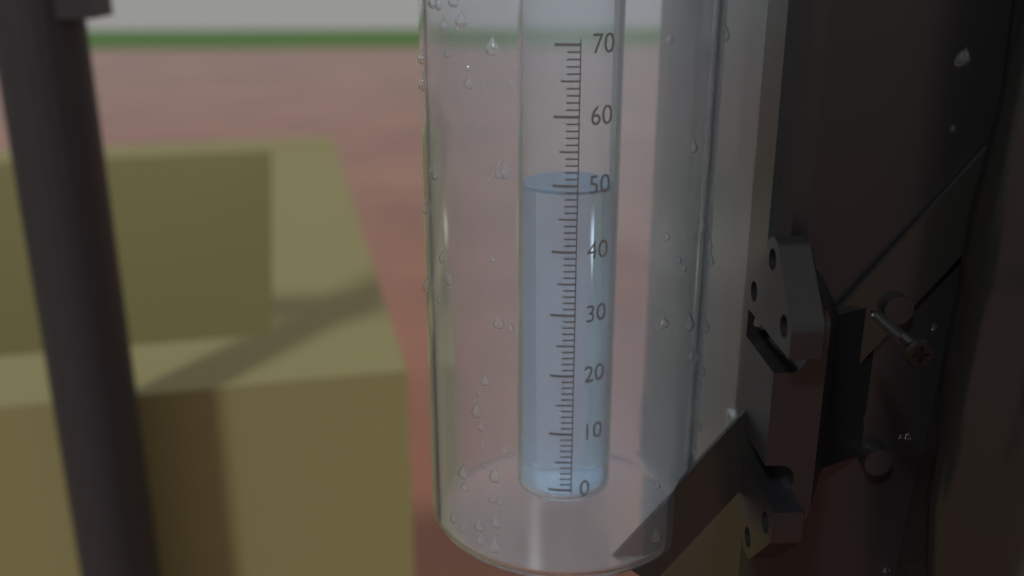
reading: 49 (no unit)
